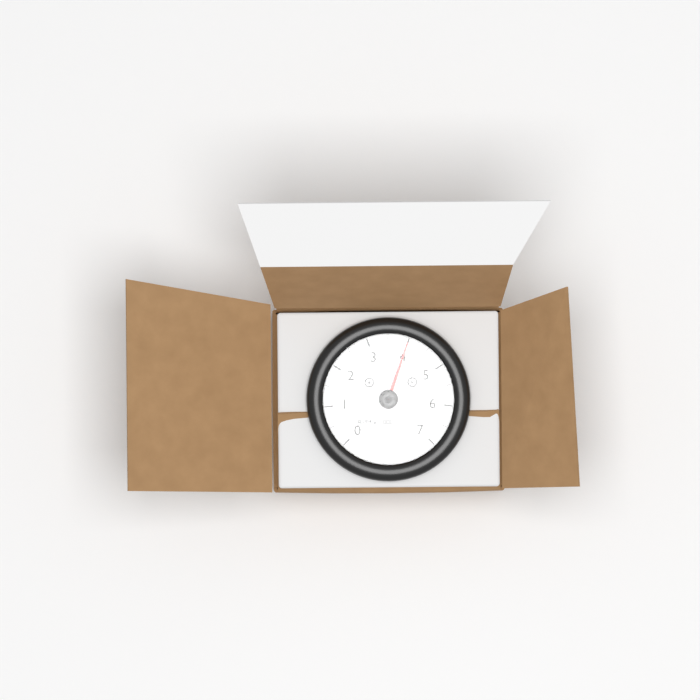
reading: 4.0 RPM x 1000
